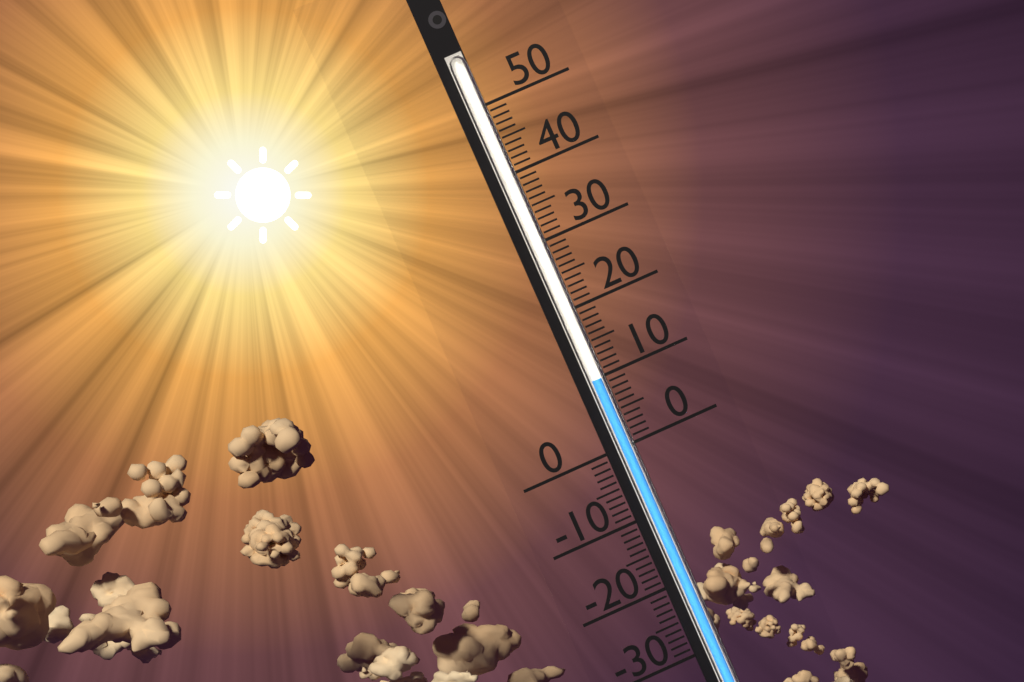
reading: 10 (no unit)
